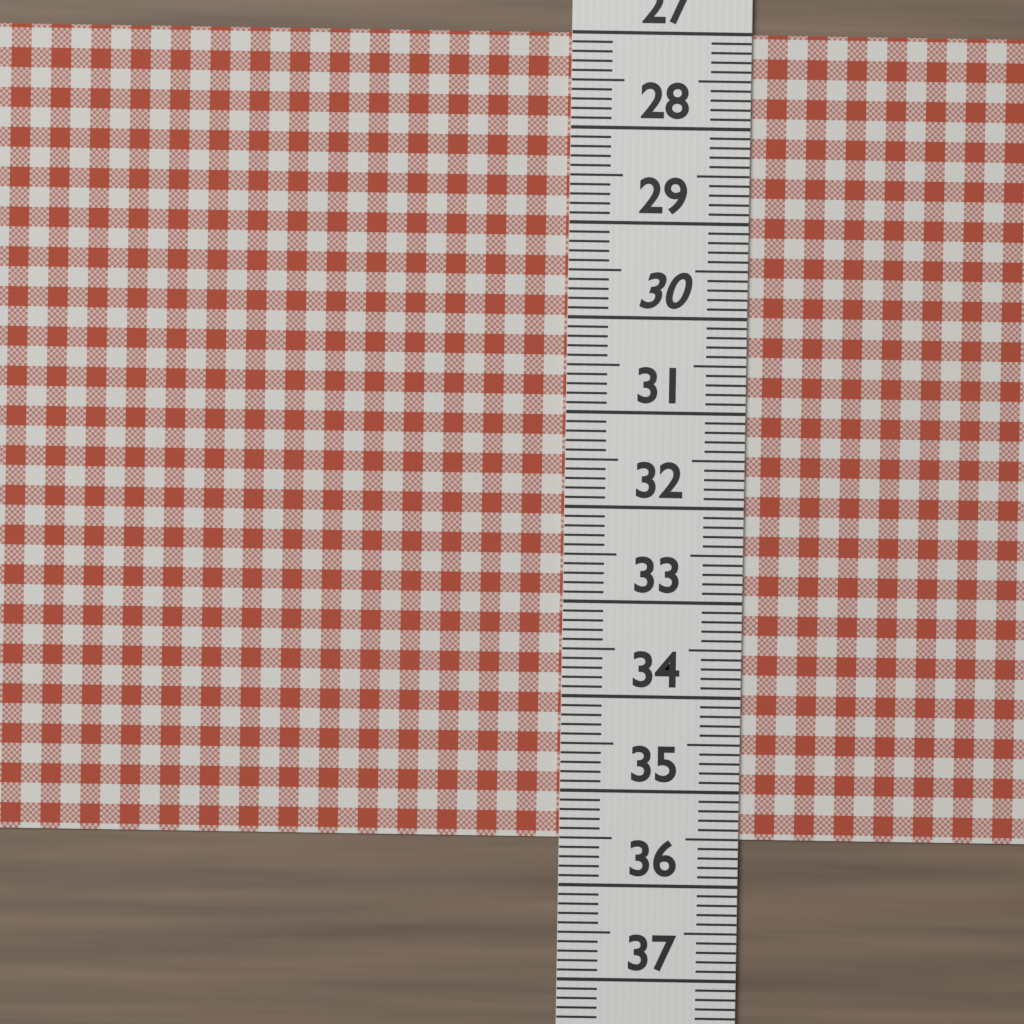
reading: 35.5 (no unit)
